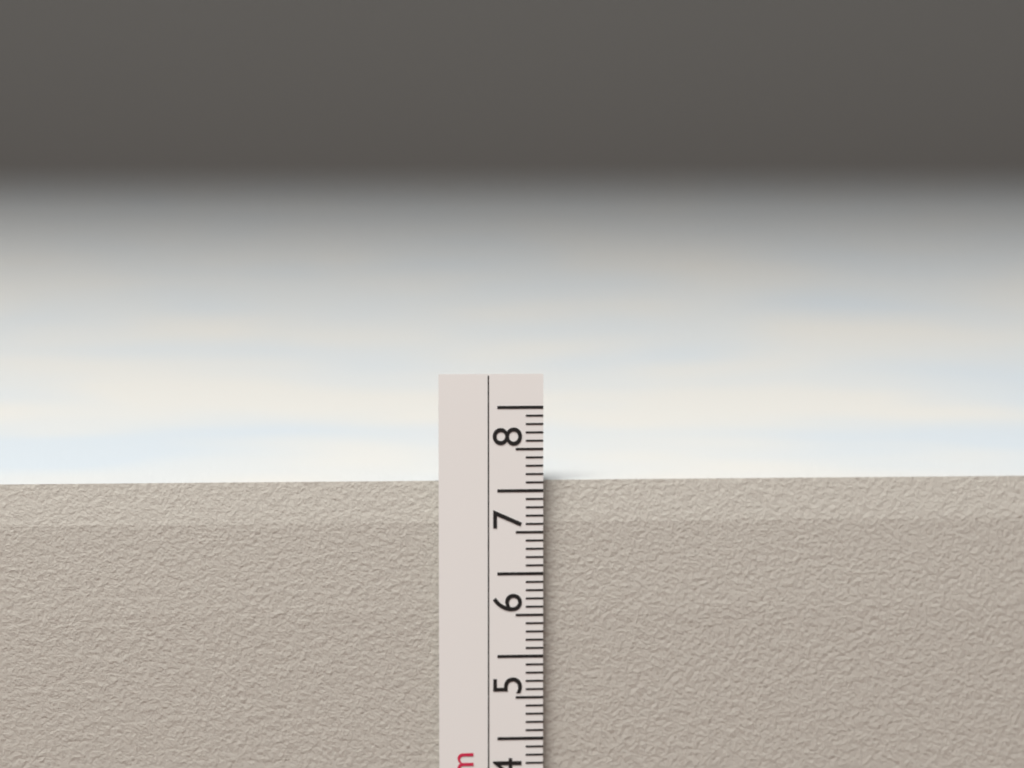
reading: 7.1 cm
